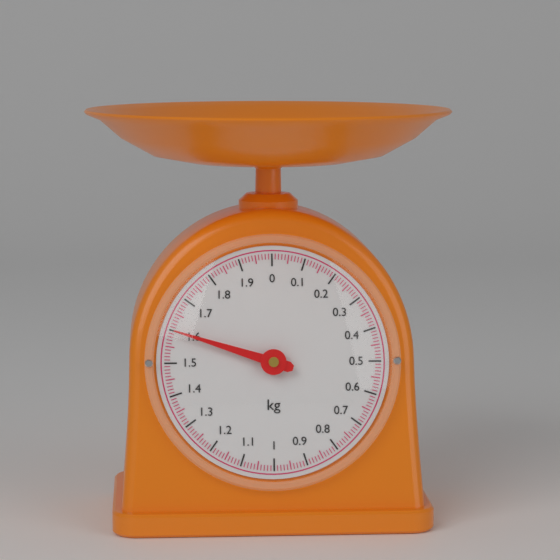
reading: 1.60 kg
